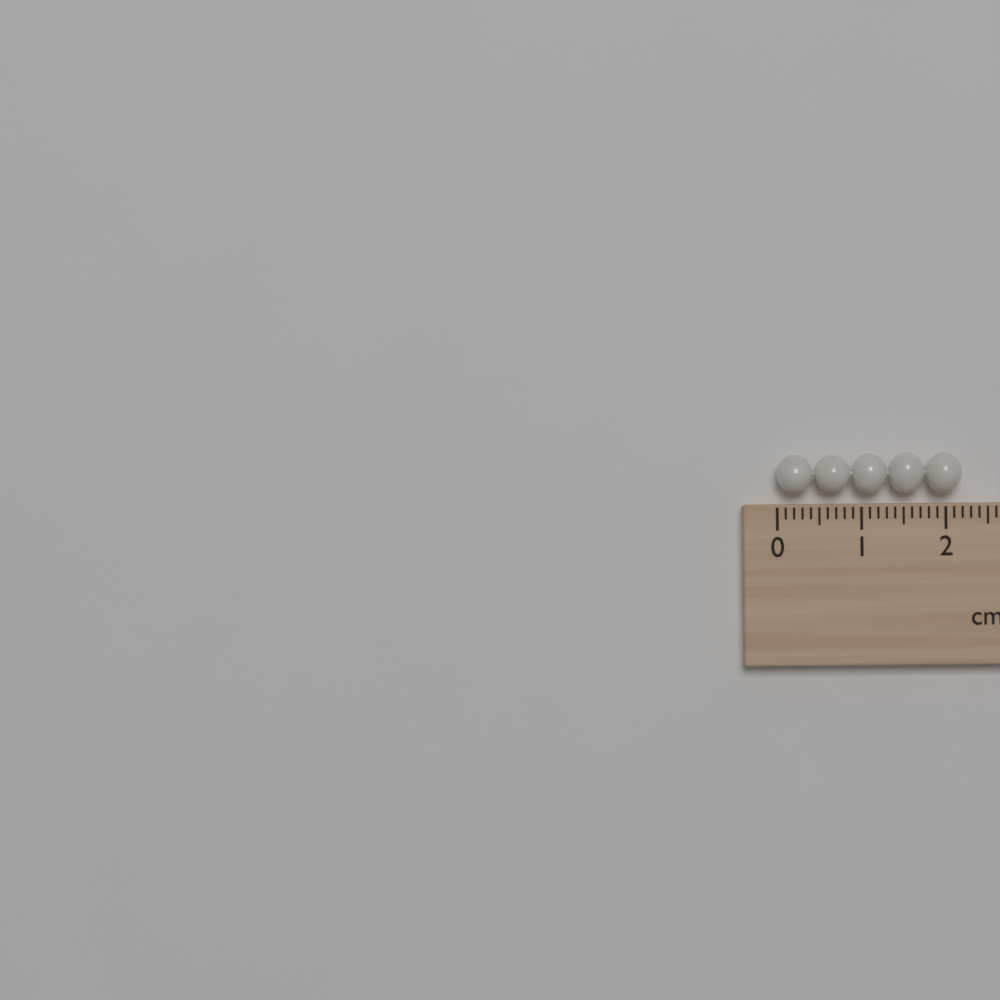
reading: 2.2 cm
